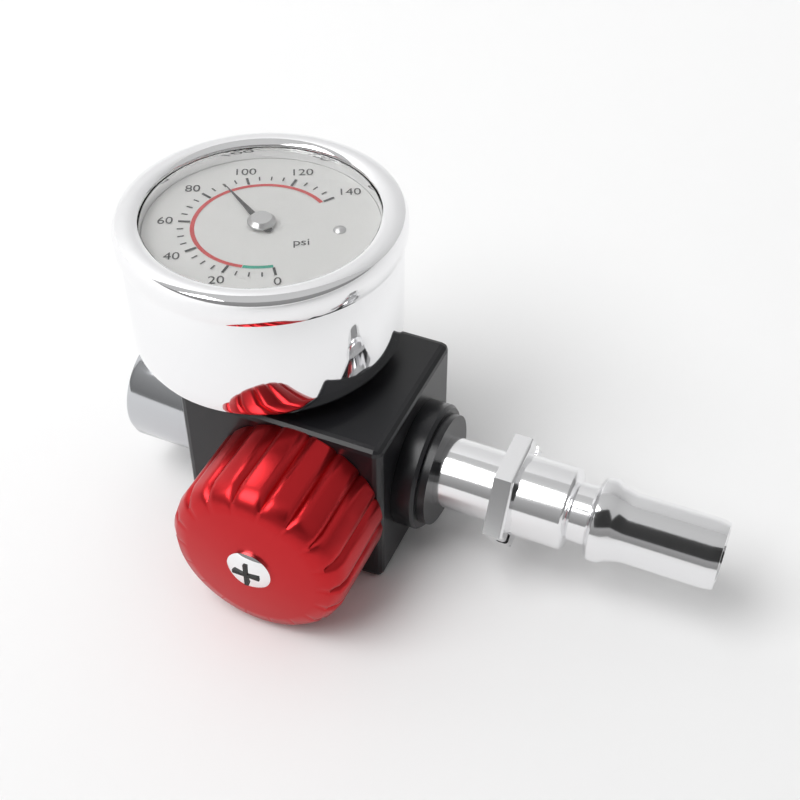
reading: 90 psi
